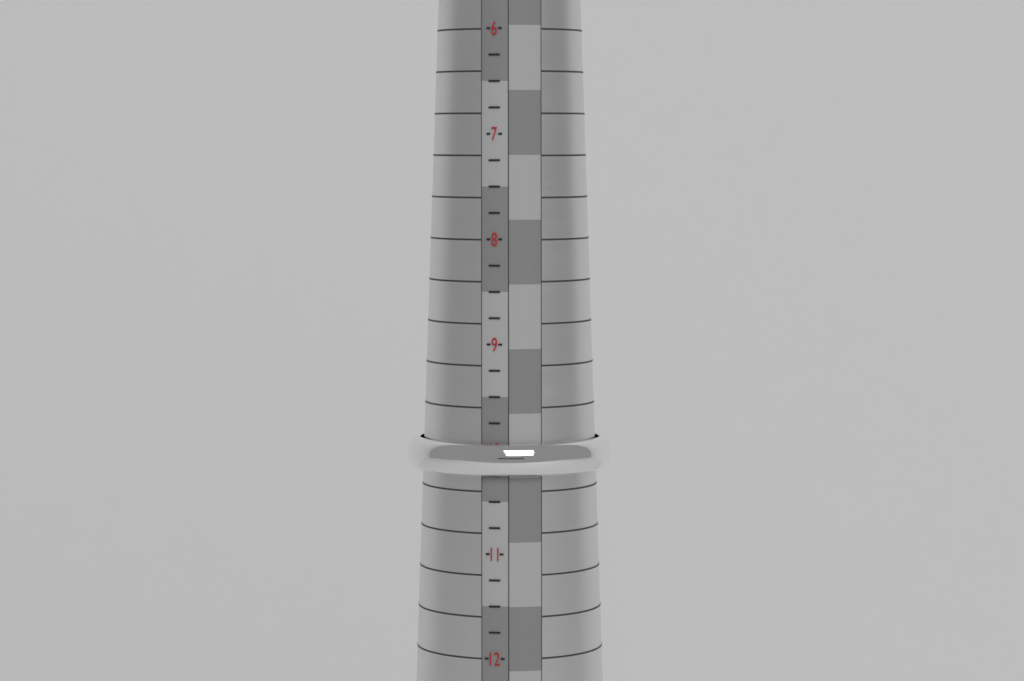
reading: 10.25 (no unit)
